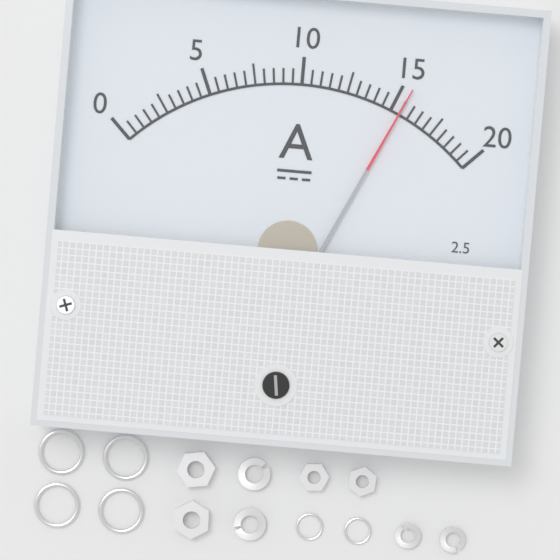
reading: 15.5 A
